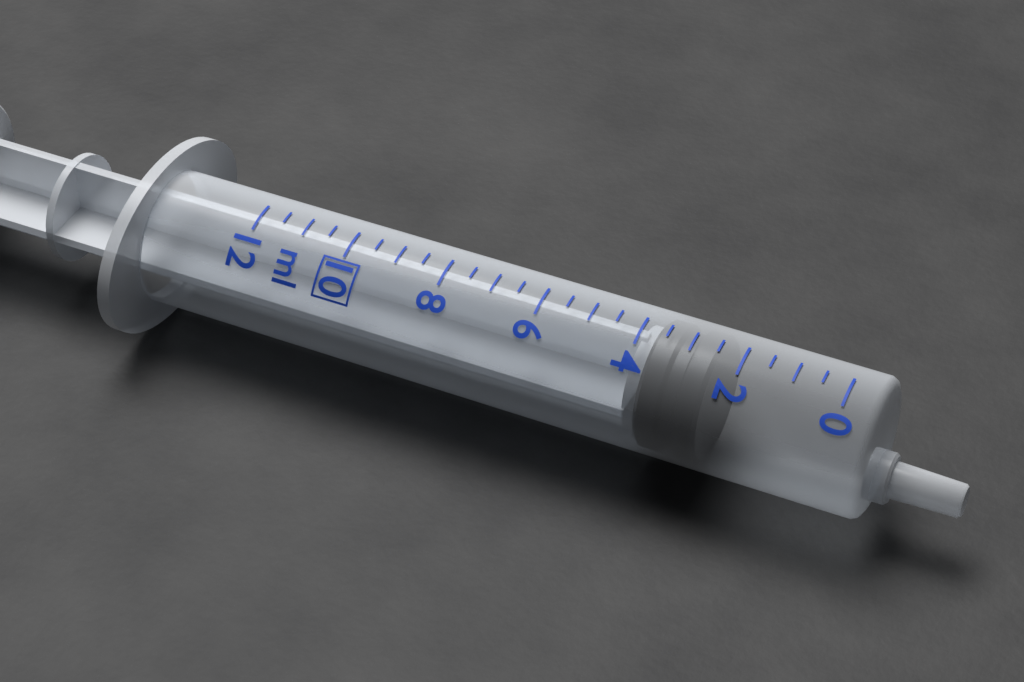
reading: 2.5 ml
